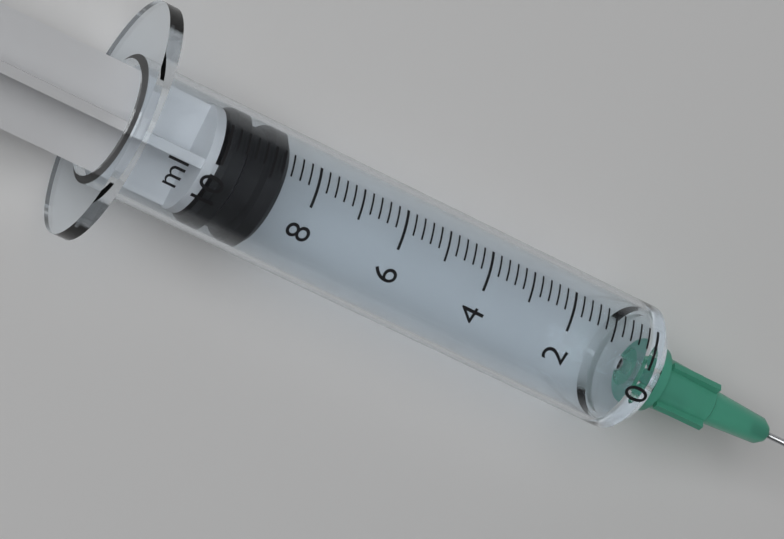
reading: 8.6 ml
